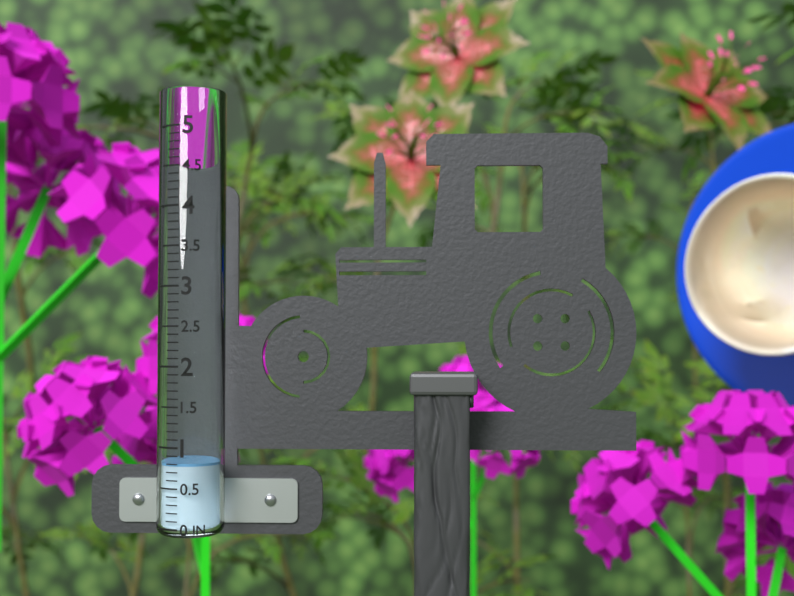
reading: 0.8 in
